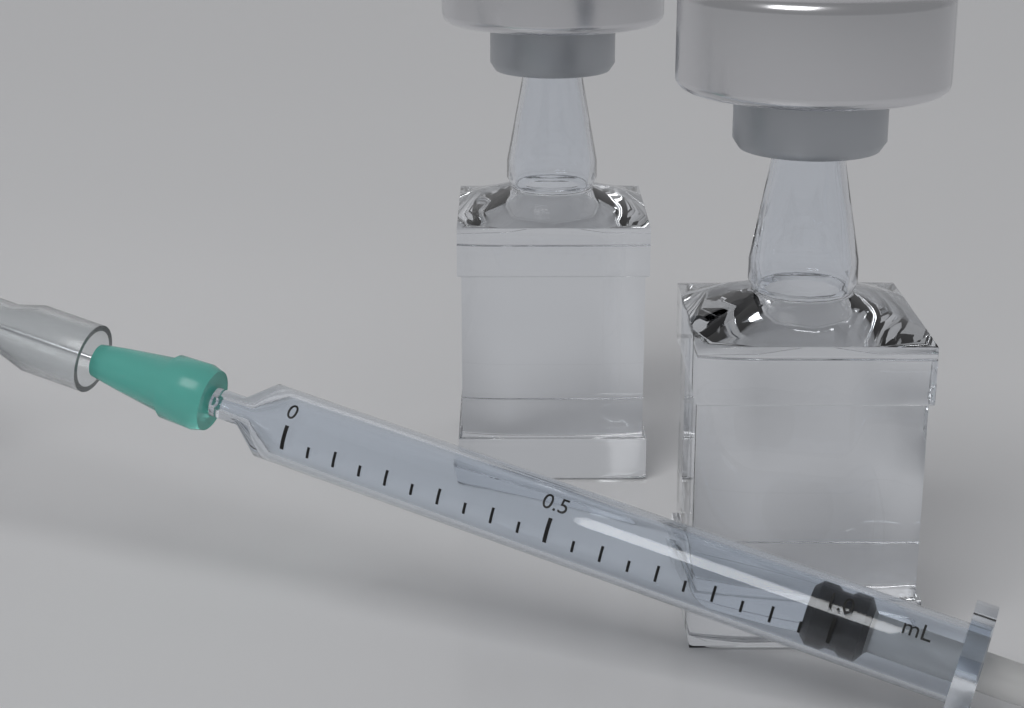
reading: 0.95 mL
